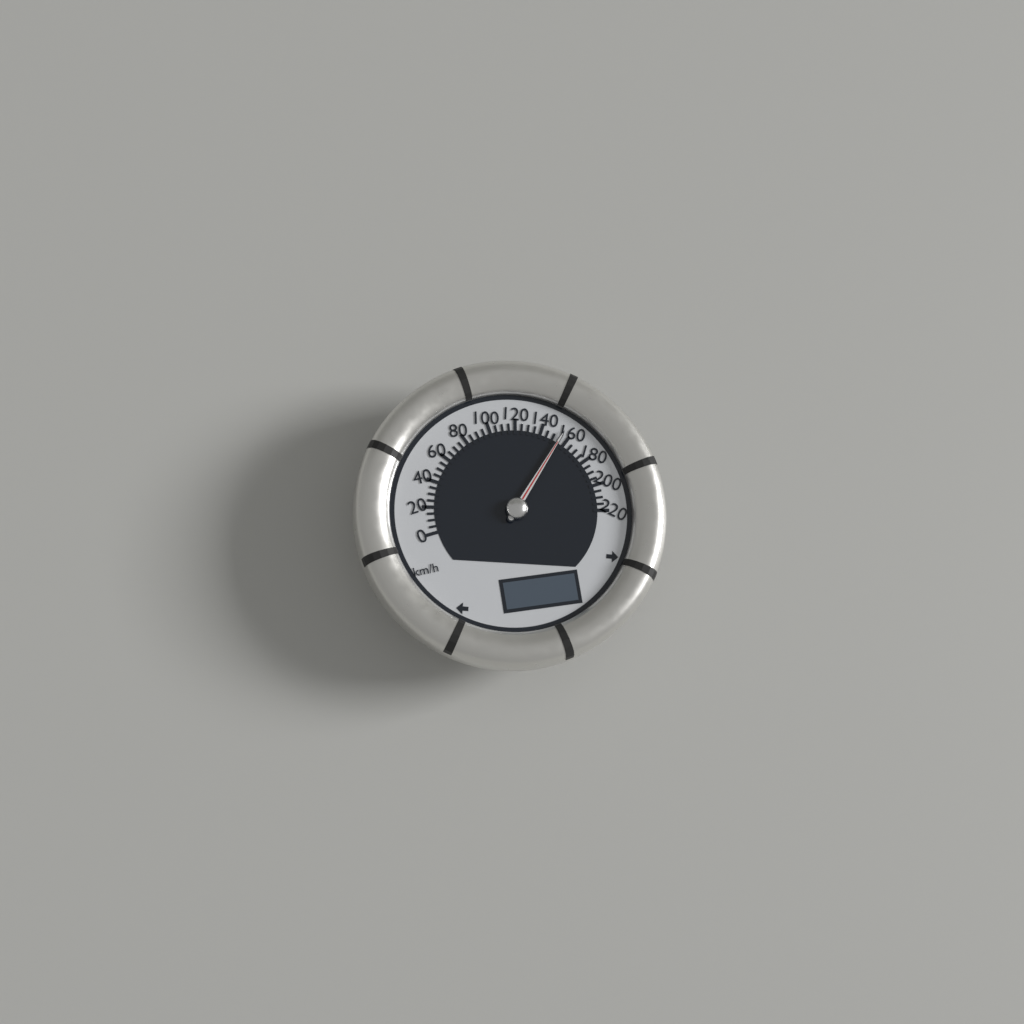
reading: 155 km/h
